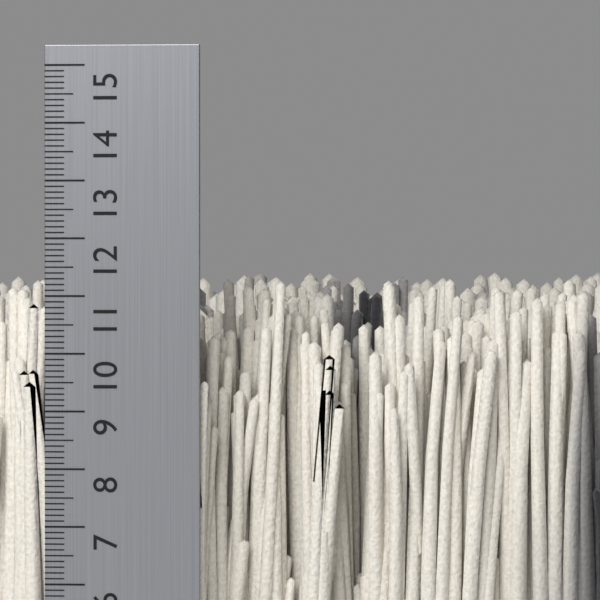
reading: 11.4 cm
